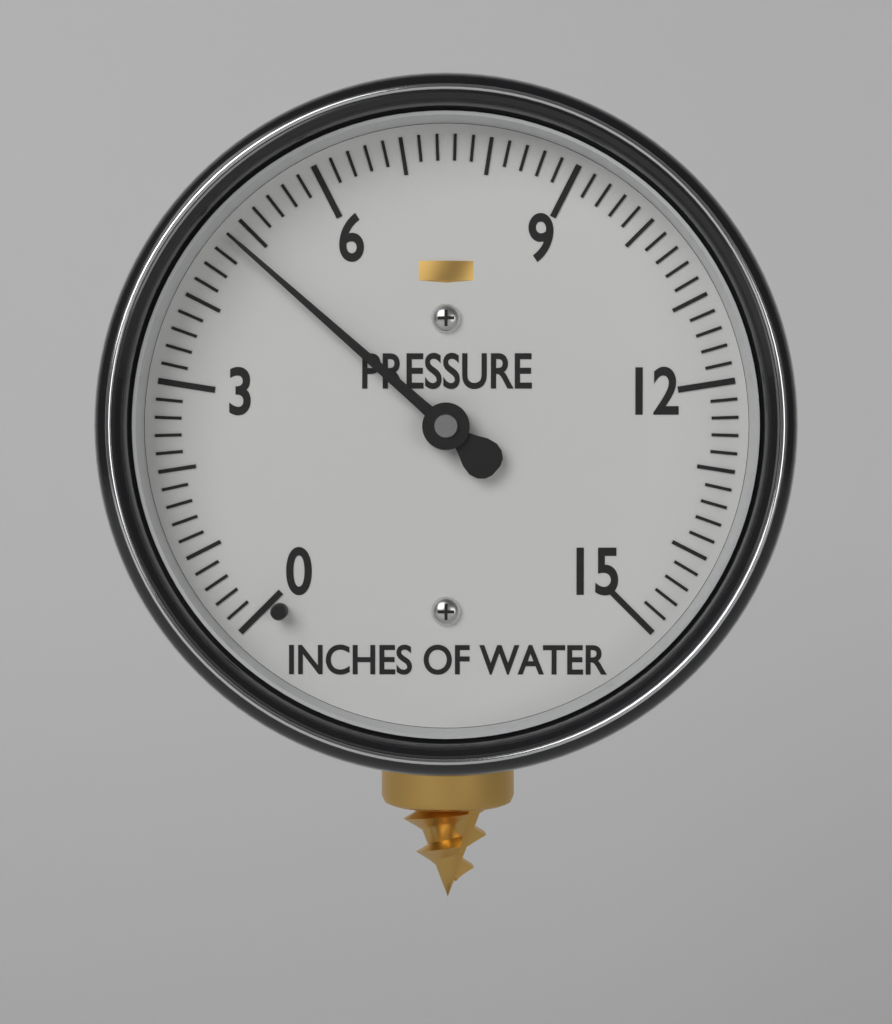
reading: 4.8 inches of water
